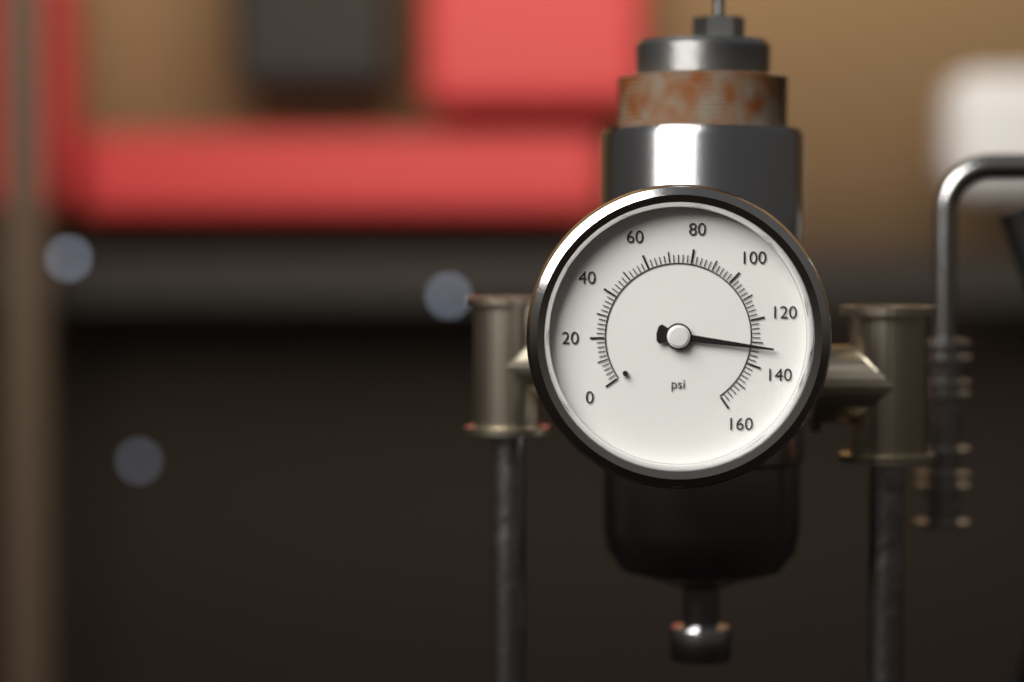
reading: 132 psi
